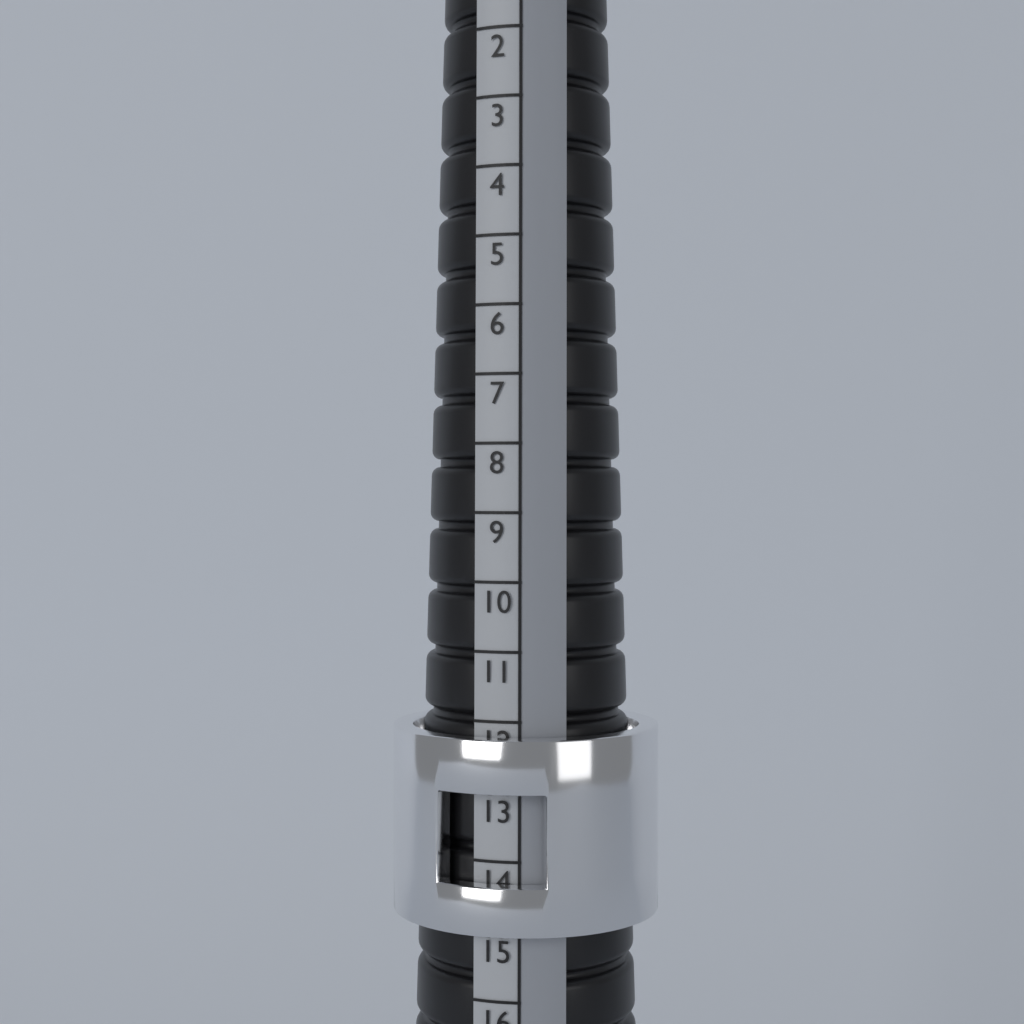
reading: 15 (no unit)
